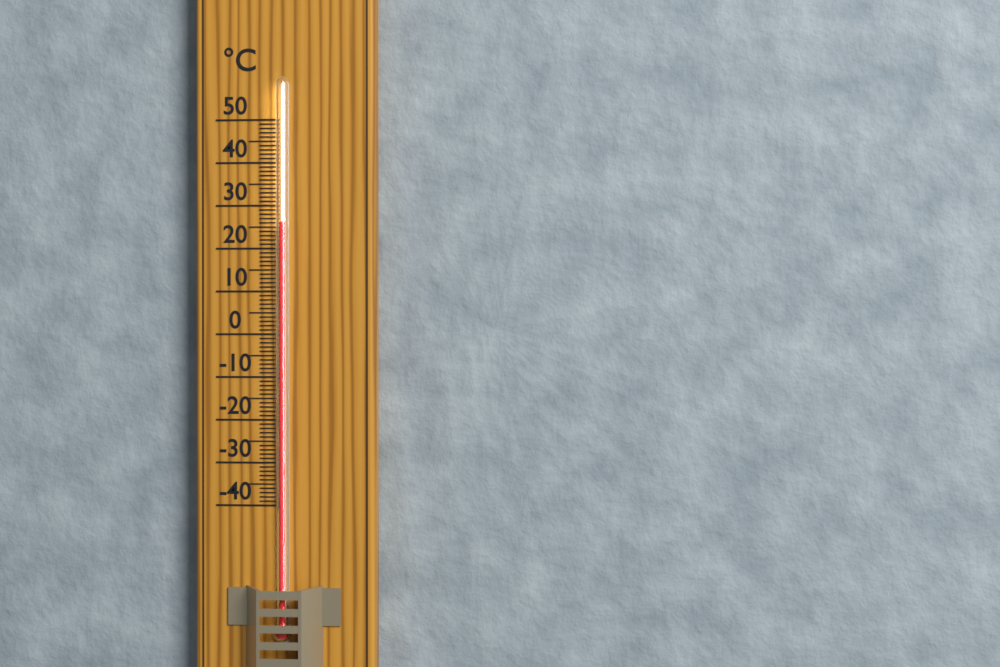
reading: 26 °C
